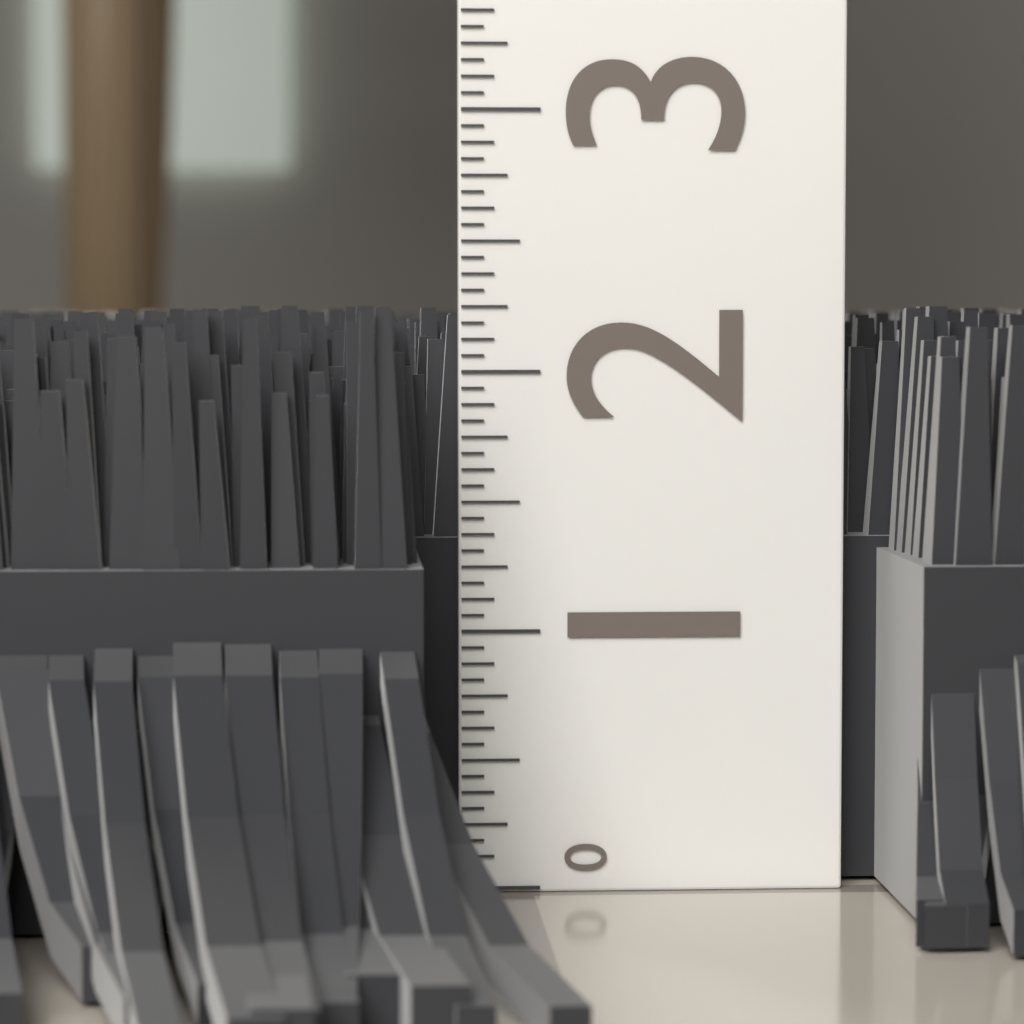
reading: 2.2500 (no unit)
